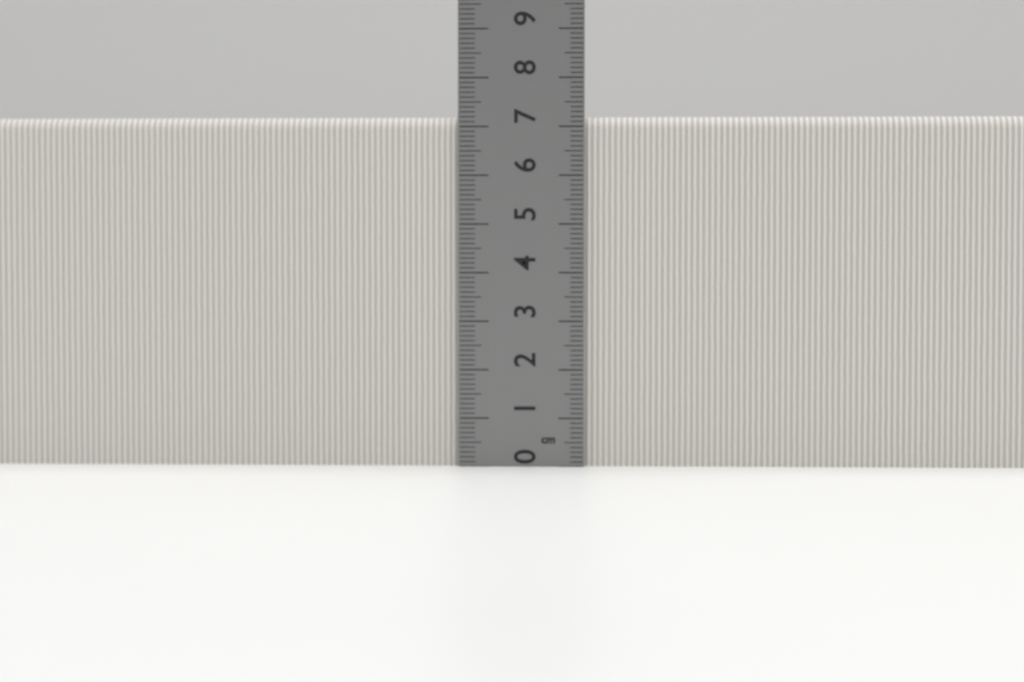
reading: 7.2 cm
